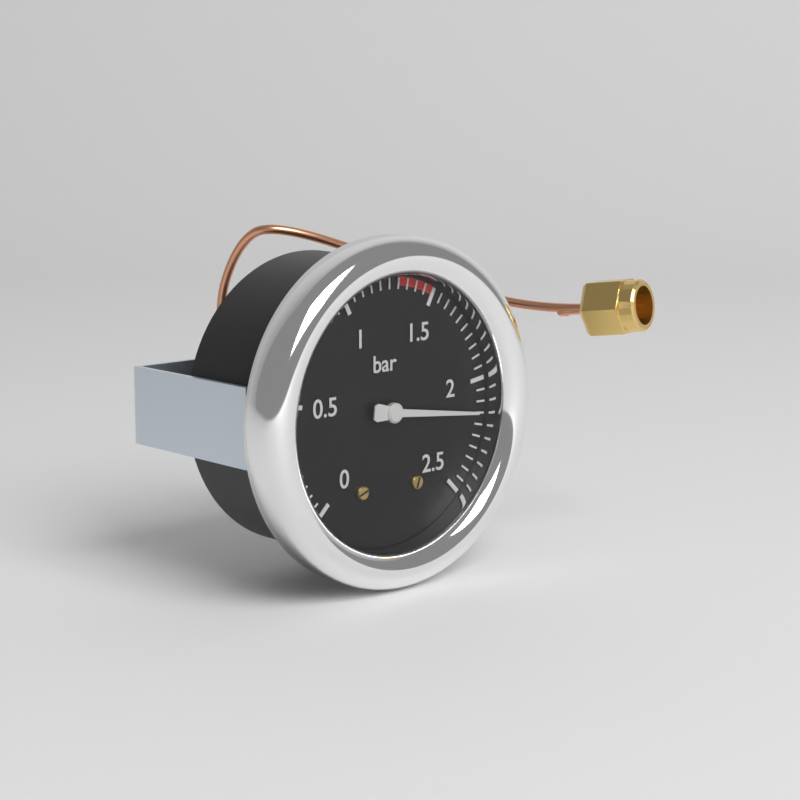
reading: 2.15 bar
